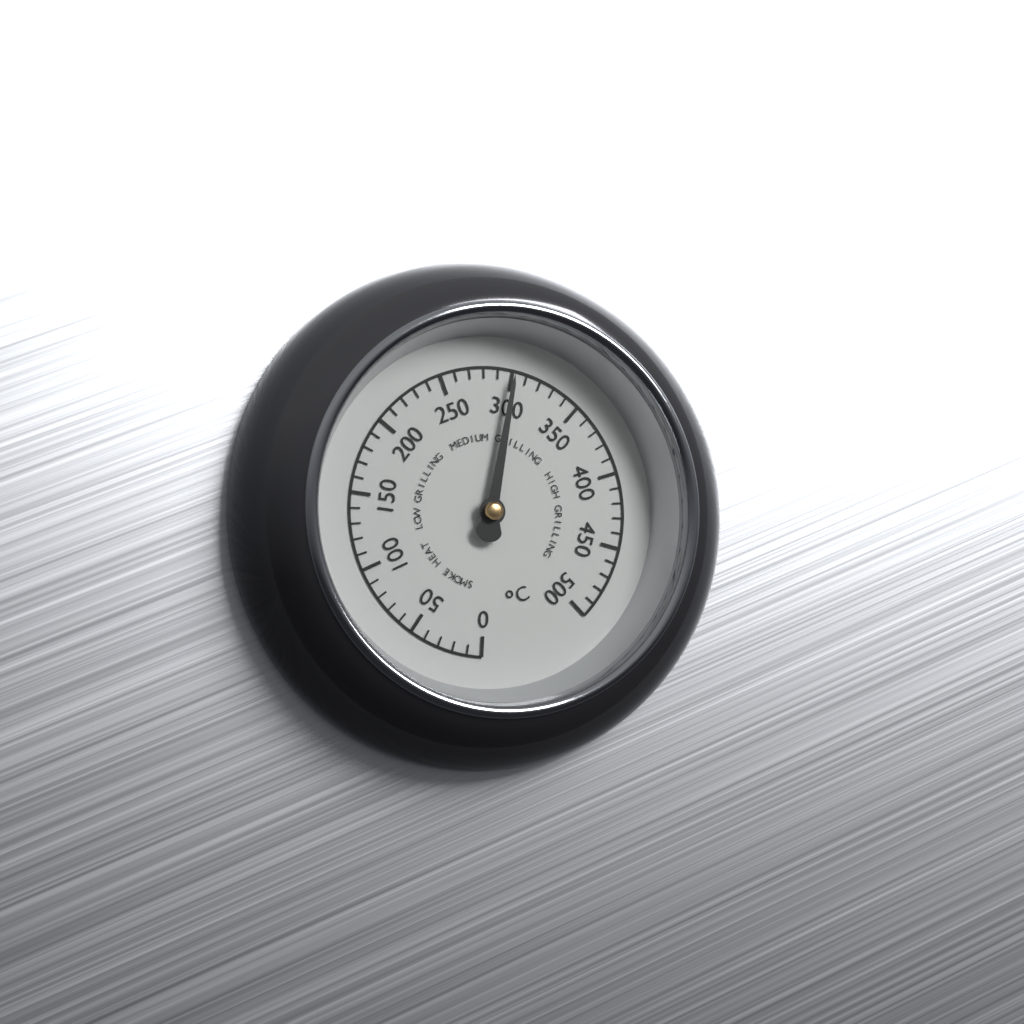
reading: 300 °C
